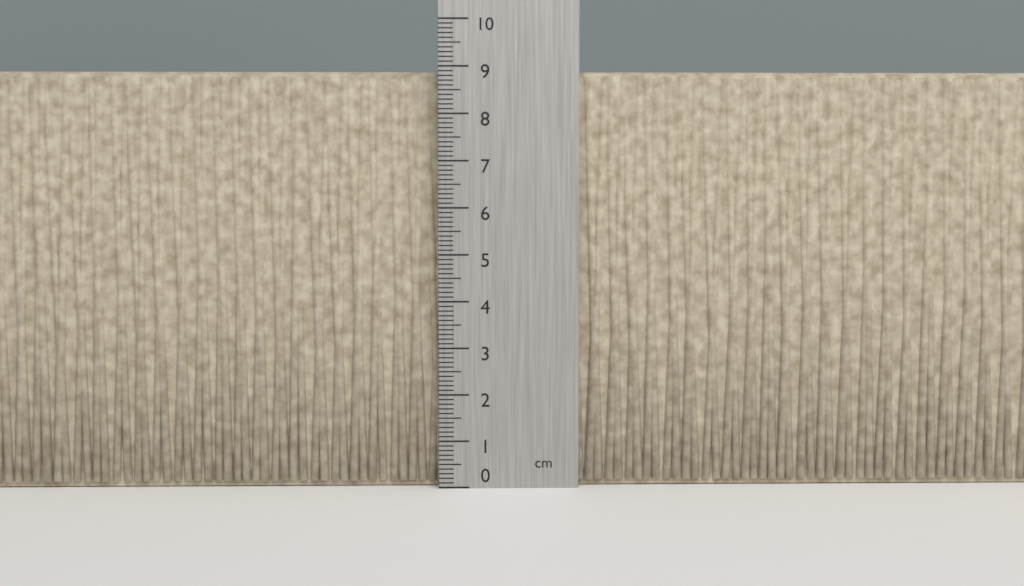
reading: 8.9 cm
